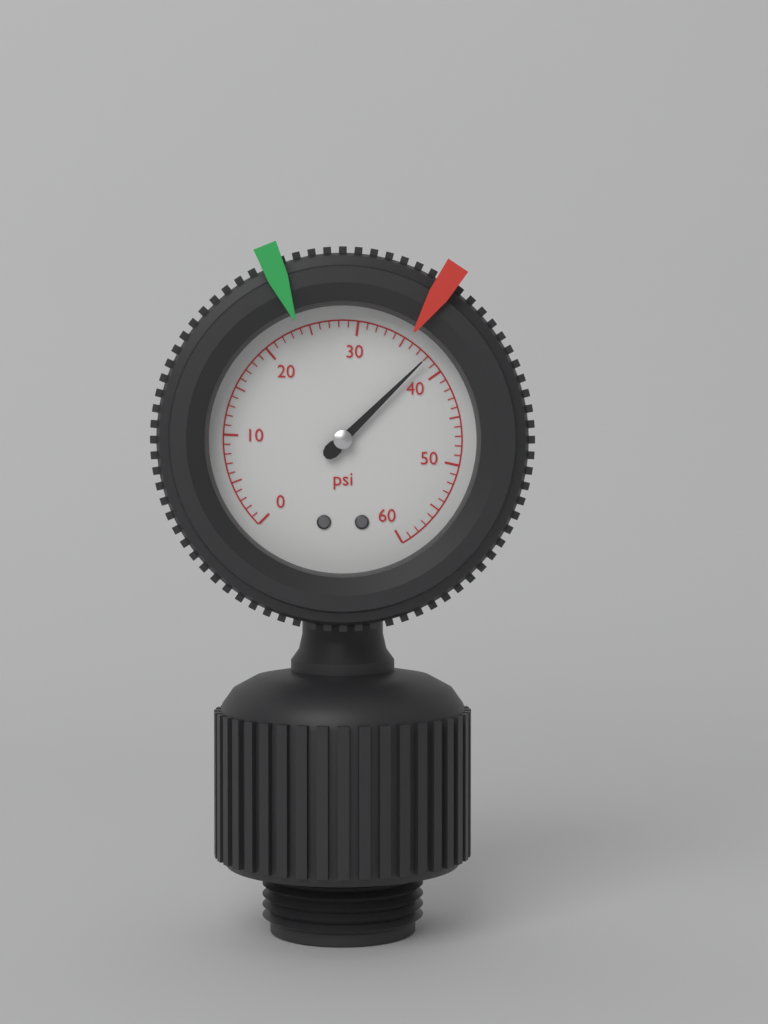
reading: 38 psi
